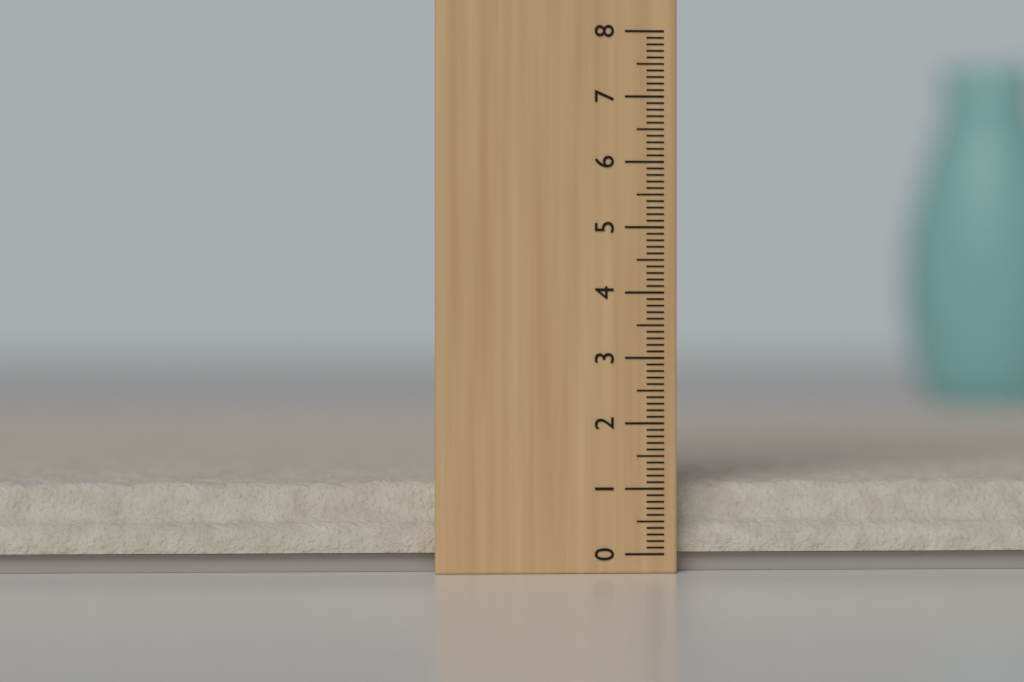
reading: 1.1 (no unit)
